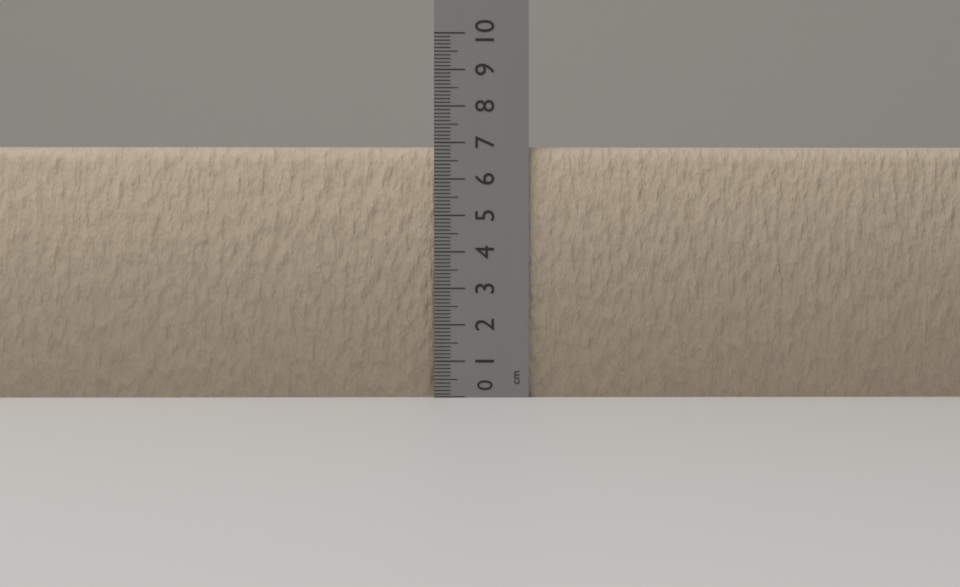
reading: 6.9 cm
